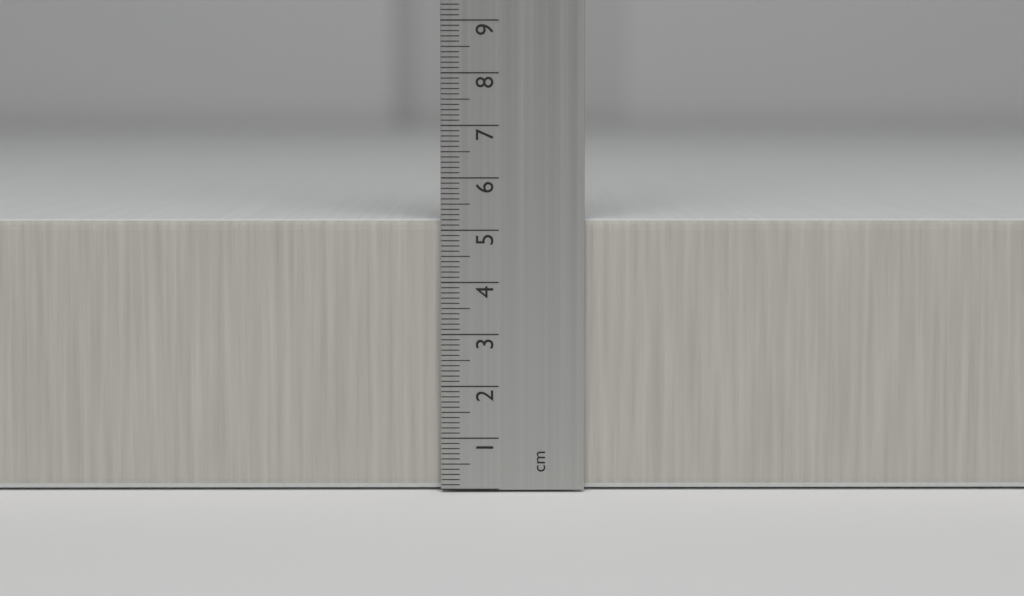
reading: 5.2 cm
